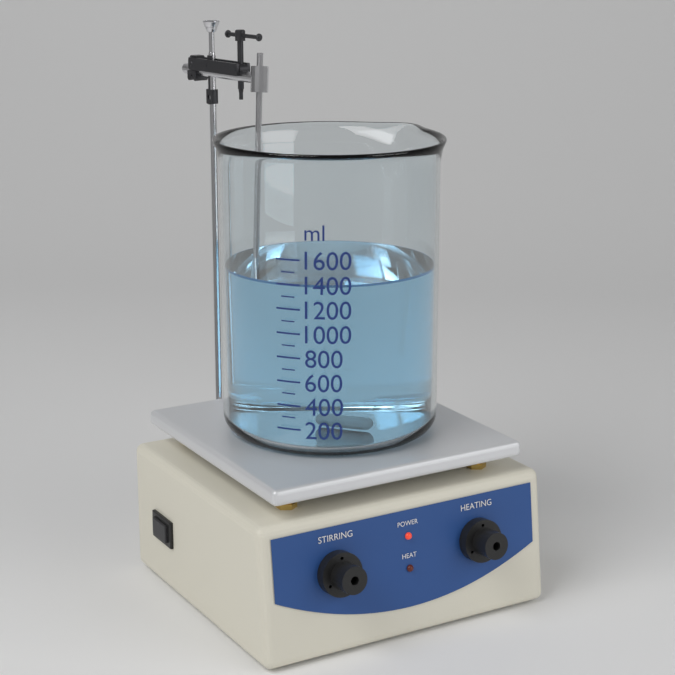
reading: 1400 ml
